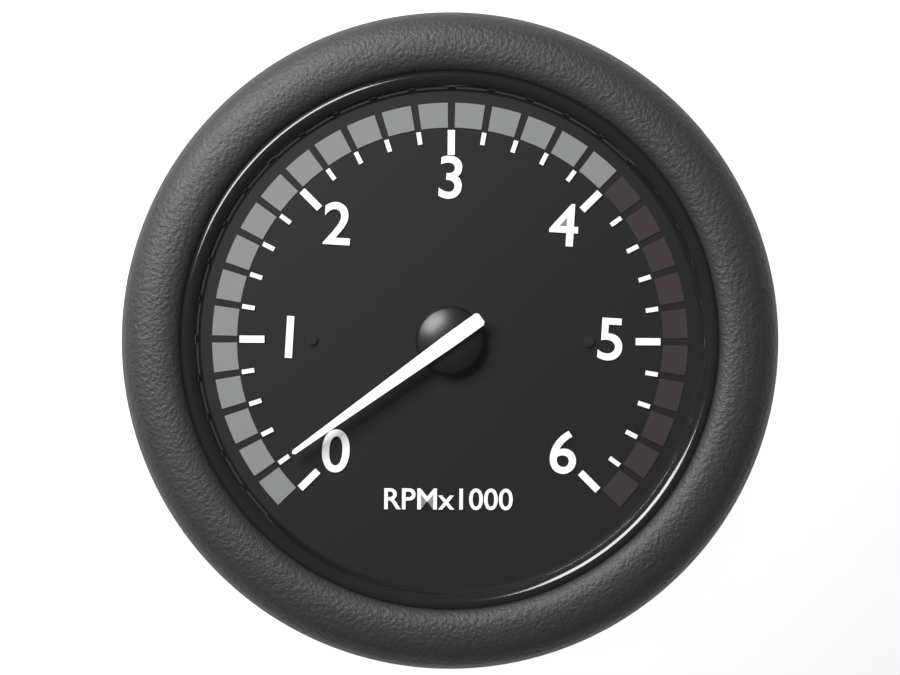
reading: 200 RPM
